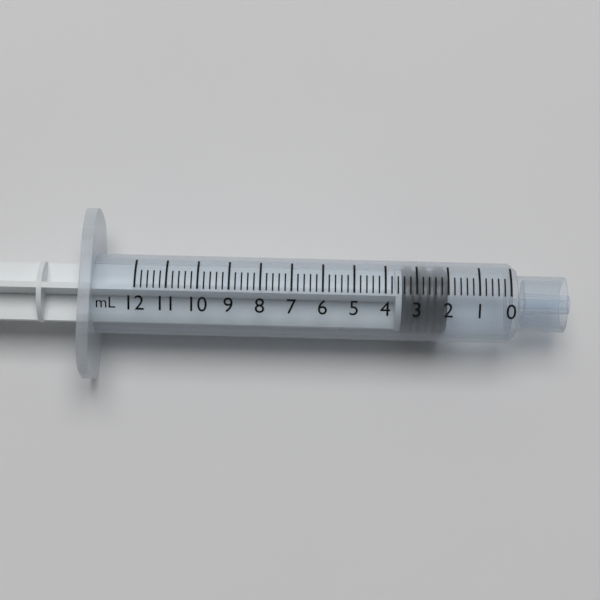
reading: 2.0 mL
